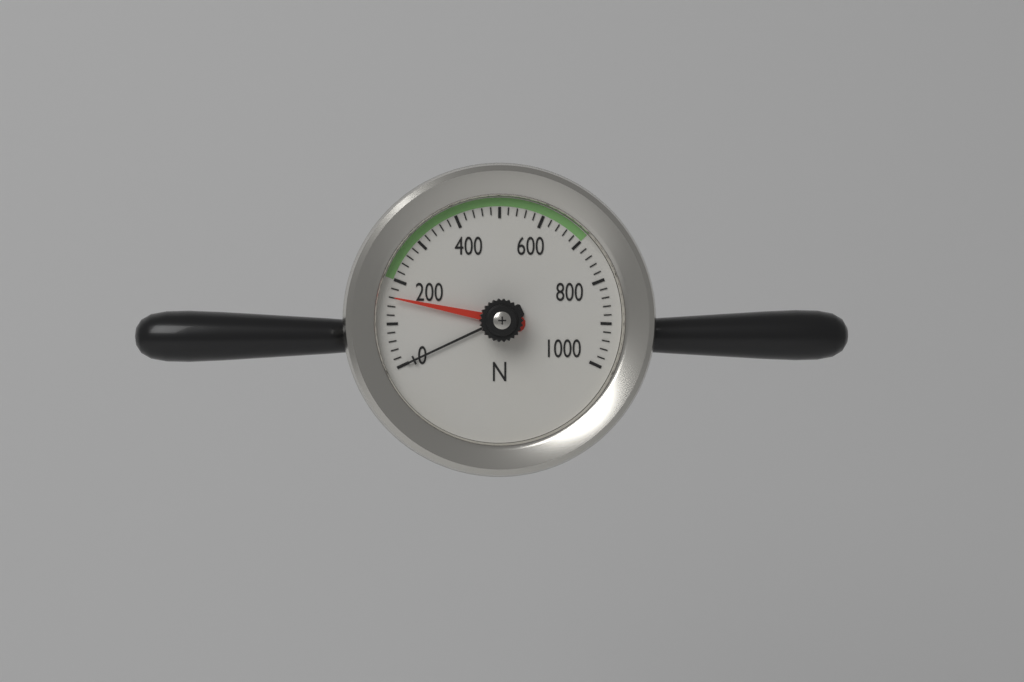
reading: 160 N
